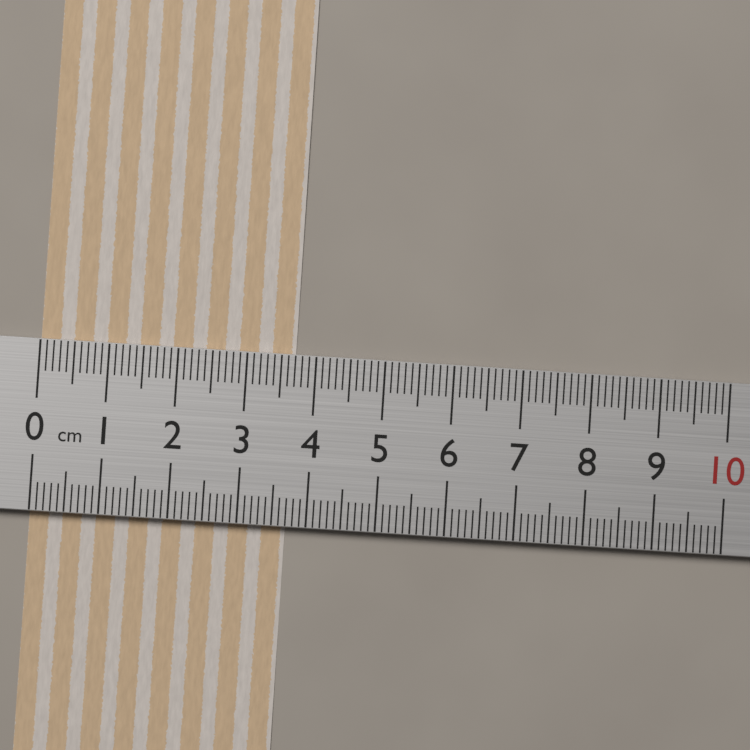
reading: 3.7 cm
